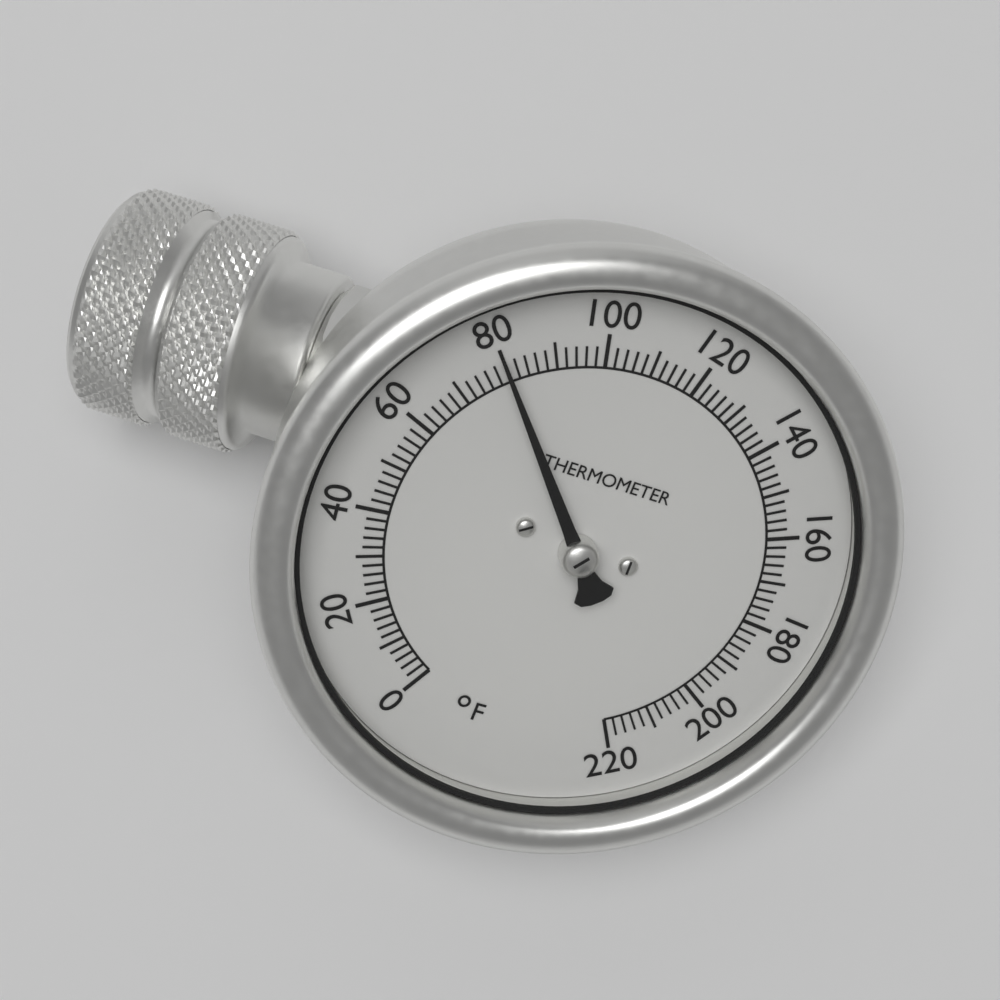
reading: 80 °F
